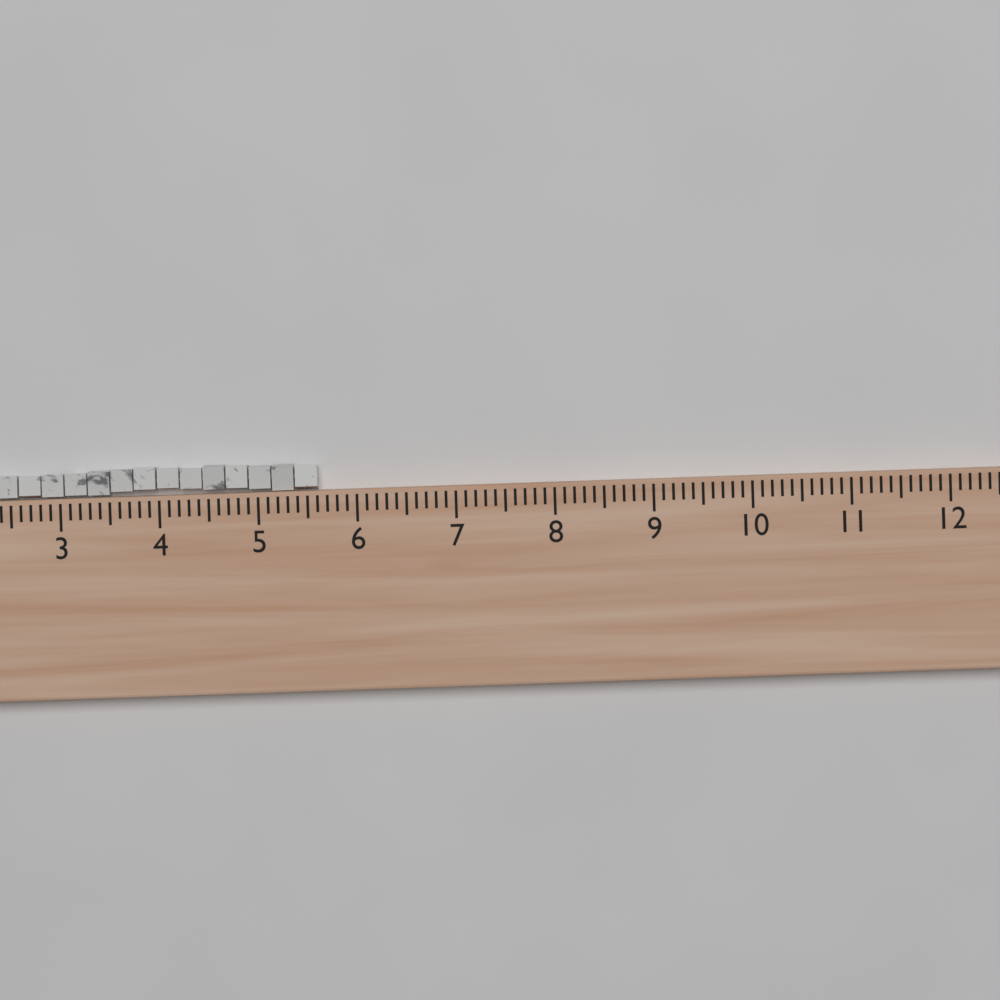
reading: 5.6 (no unit)
